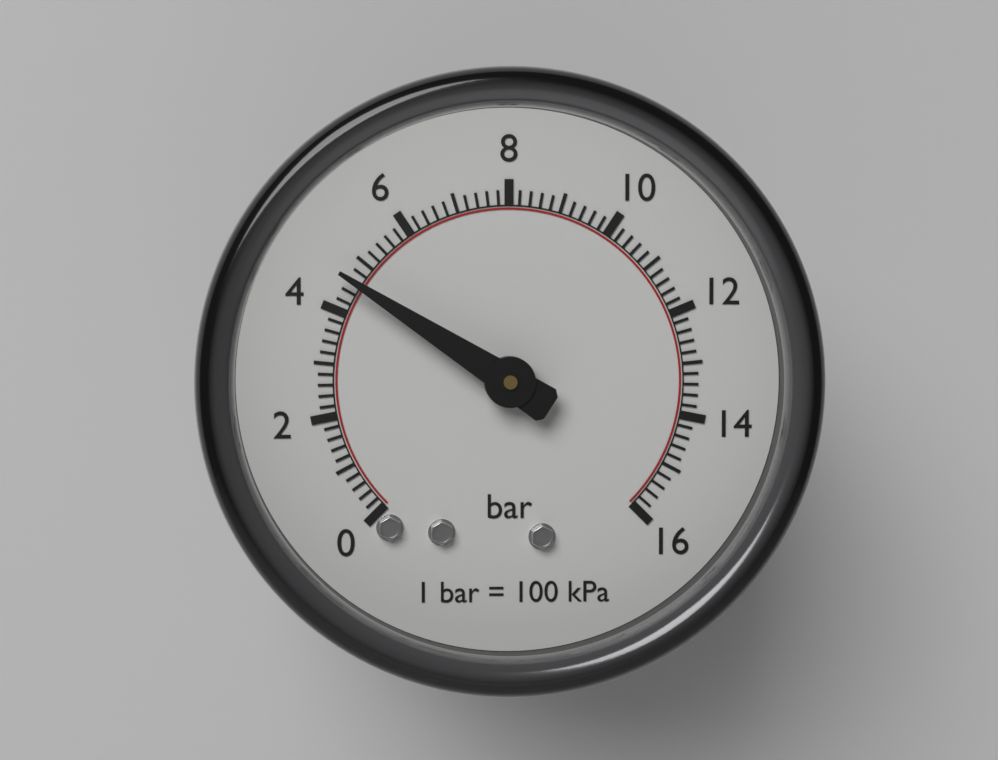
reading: 4.6 bar
